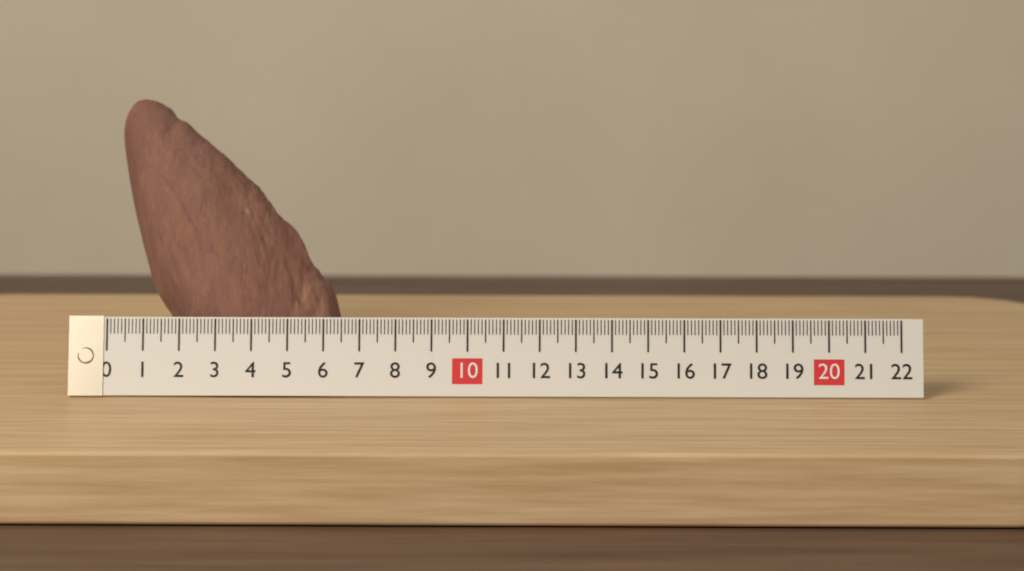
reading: 6.4 (no unit)
